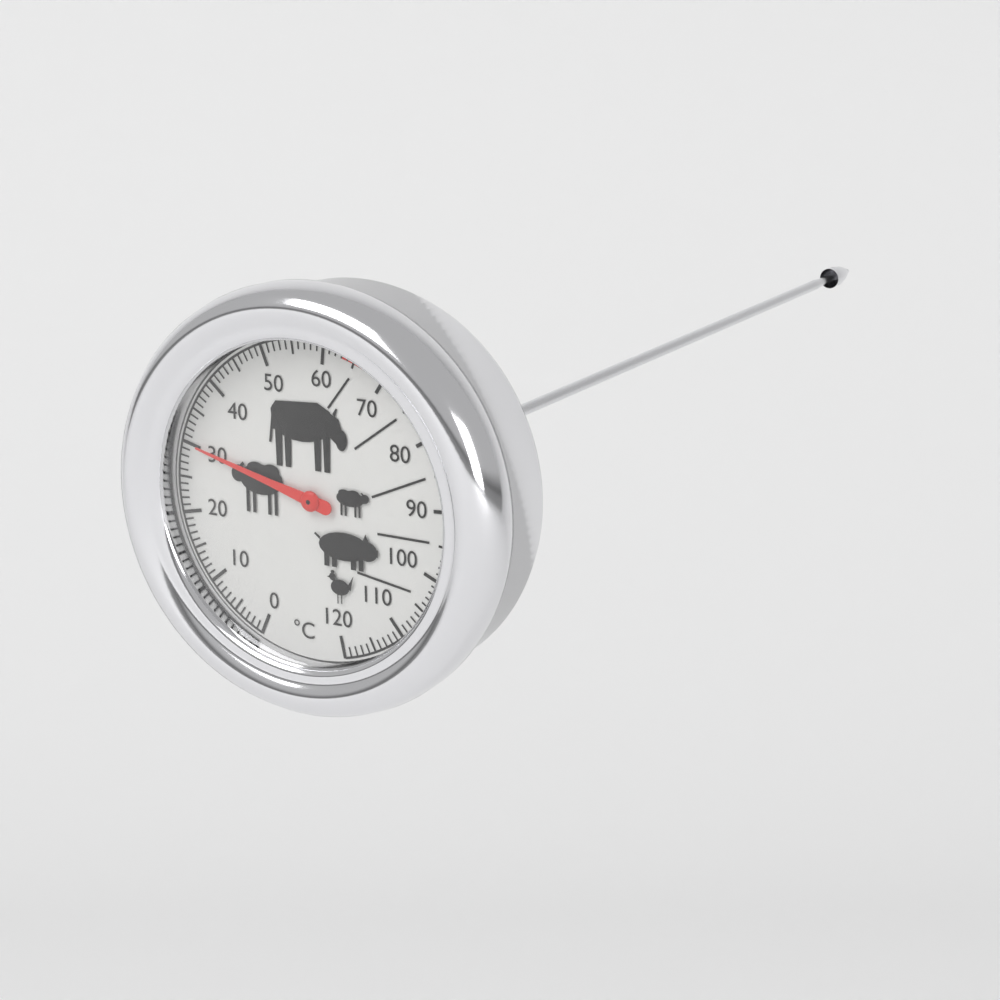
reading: 30 °C
